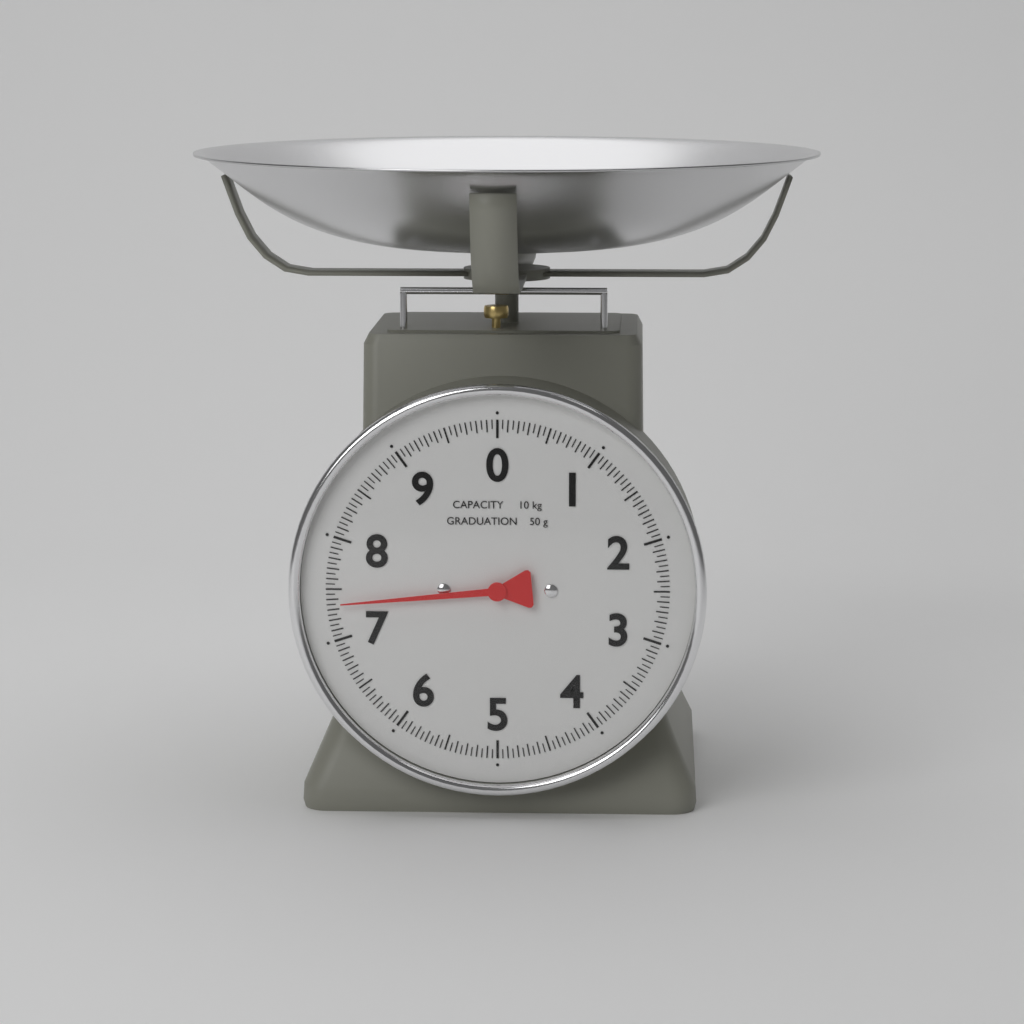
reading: 7.35 kg
